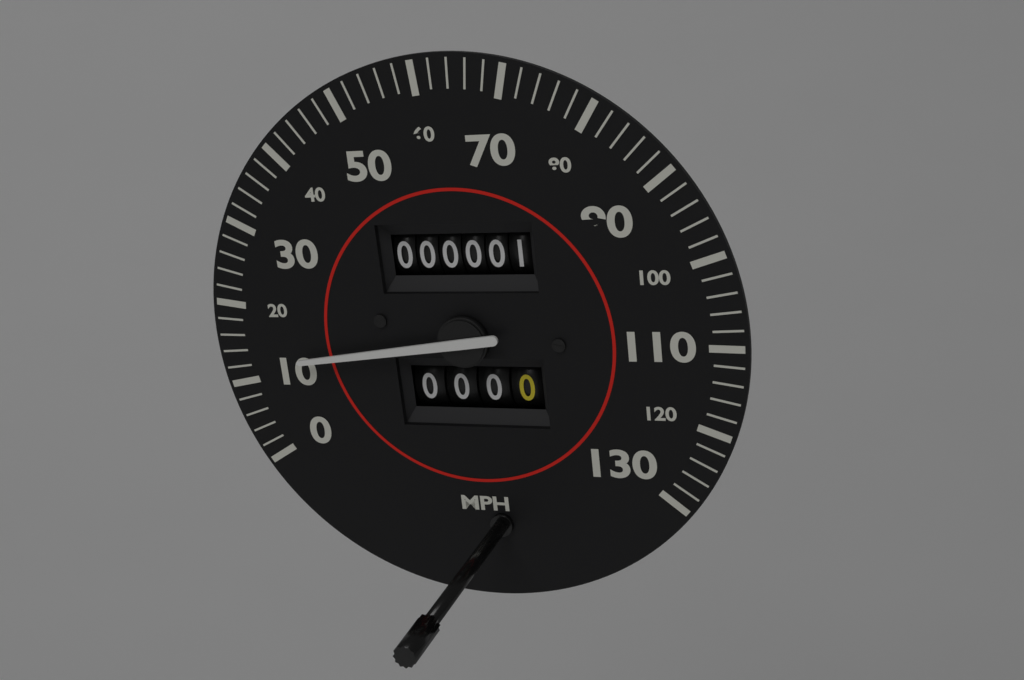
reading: 12 mph
